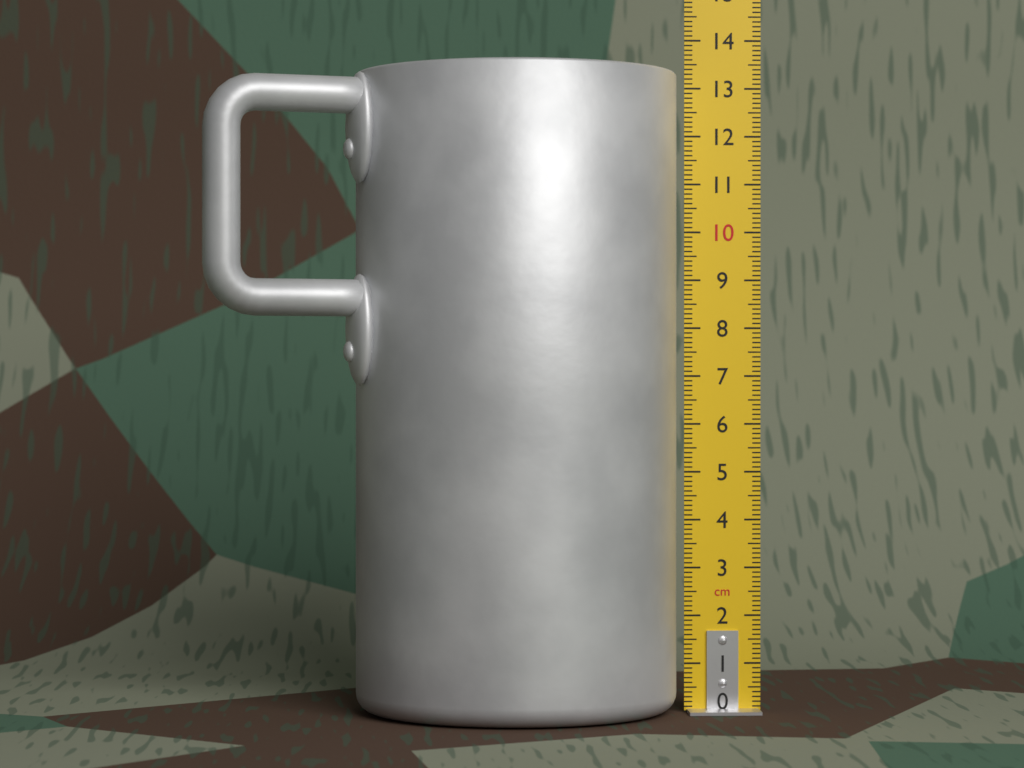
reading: 13.3 cm
